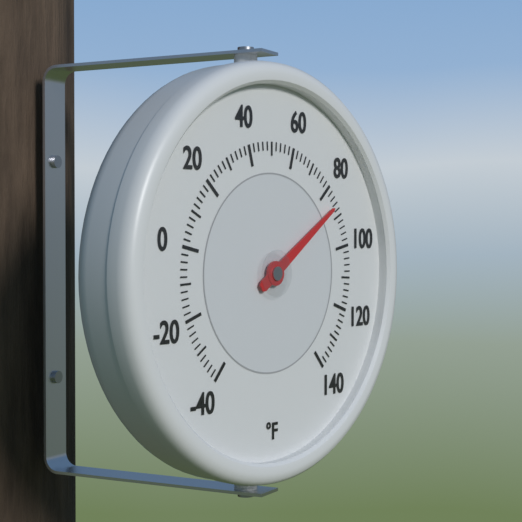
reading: 86 °F
